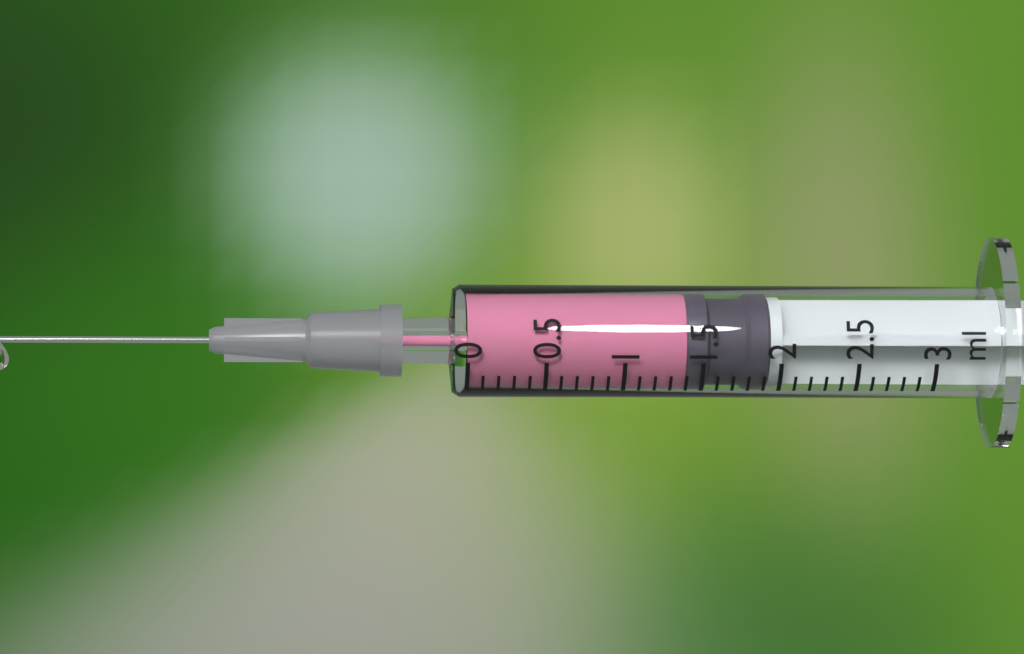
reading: 1.4 ml
